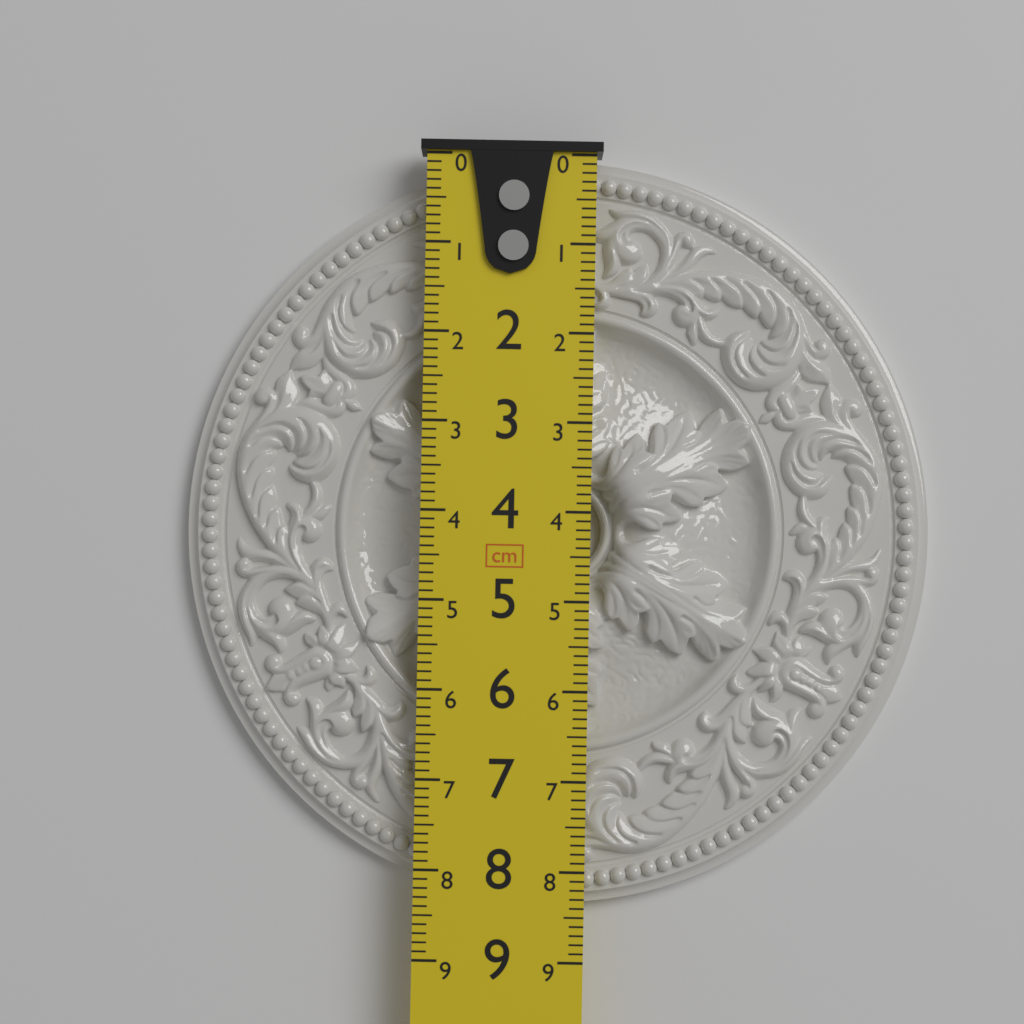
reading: 8.4 cm
